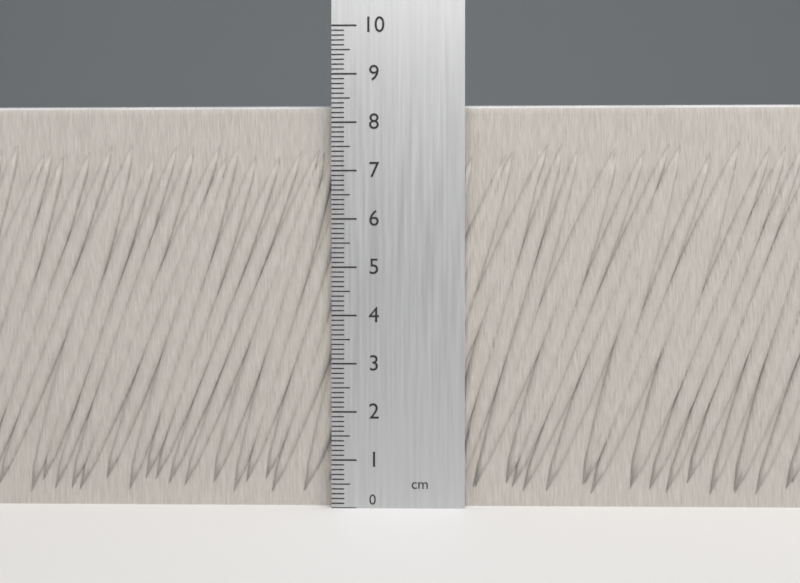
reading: 8.4 cm
